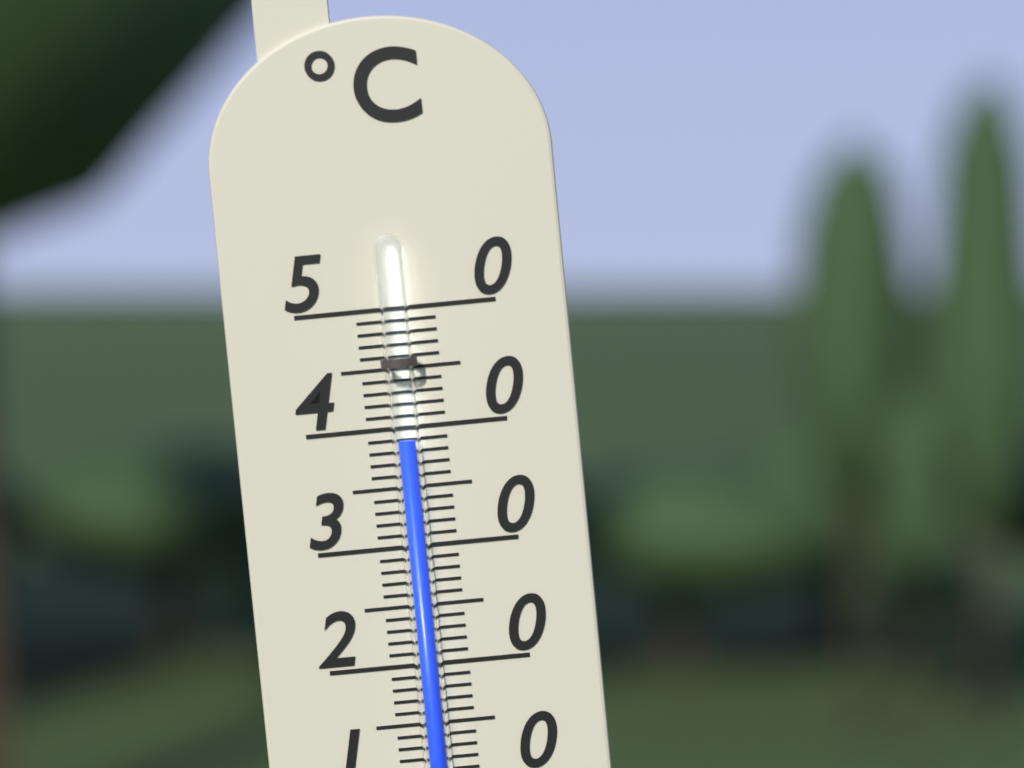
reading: 39 °C
